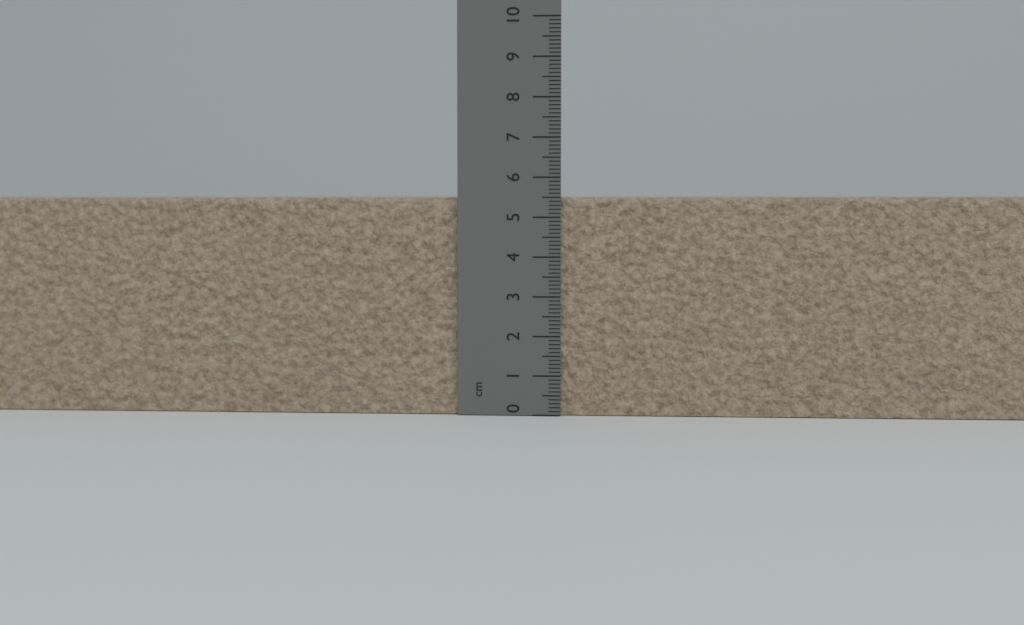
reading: 5.5 cm
